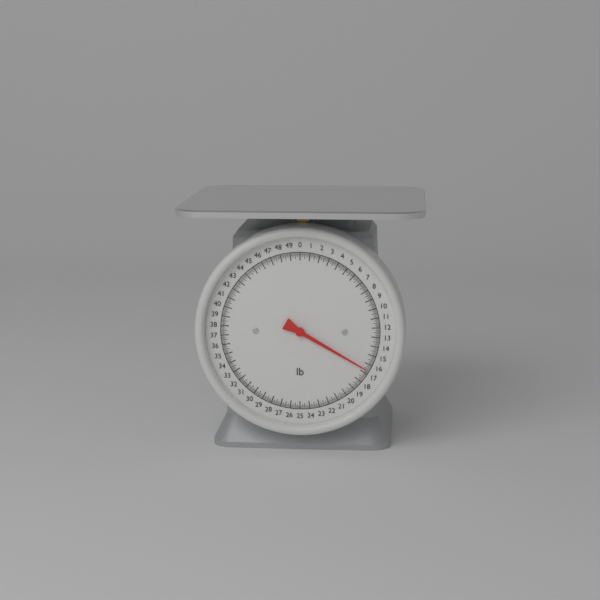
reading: 16.625 lb
